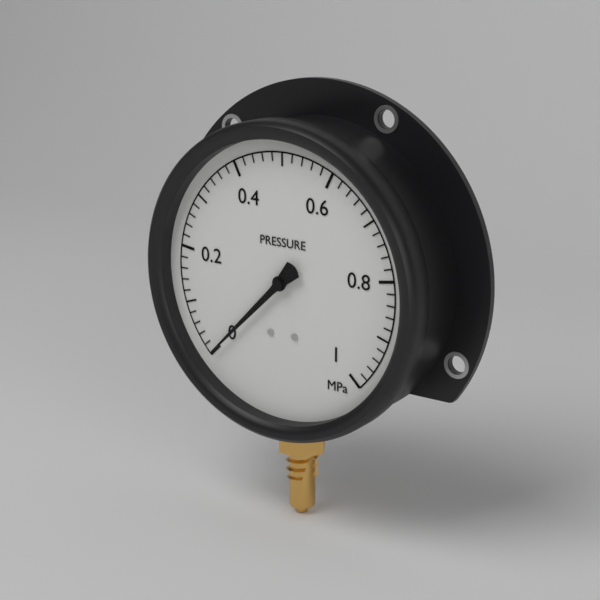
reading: 0.00 MPa
